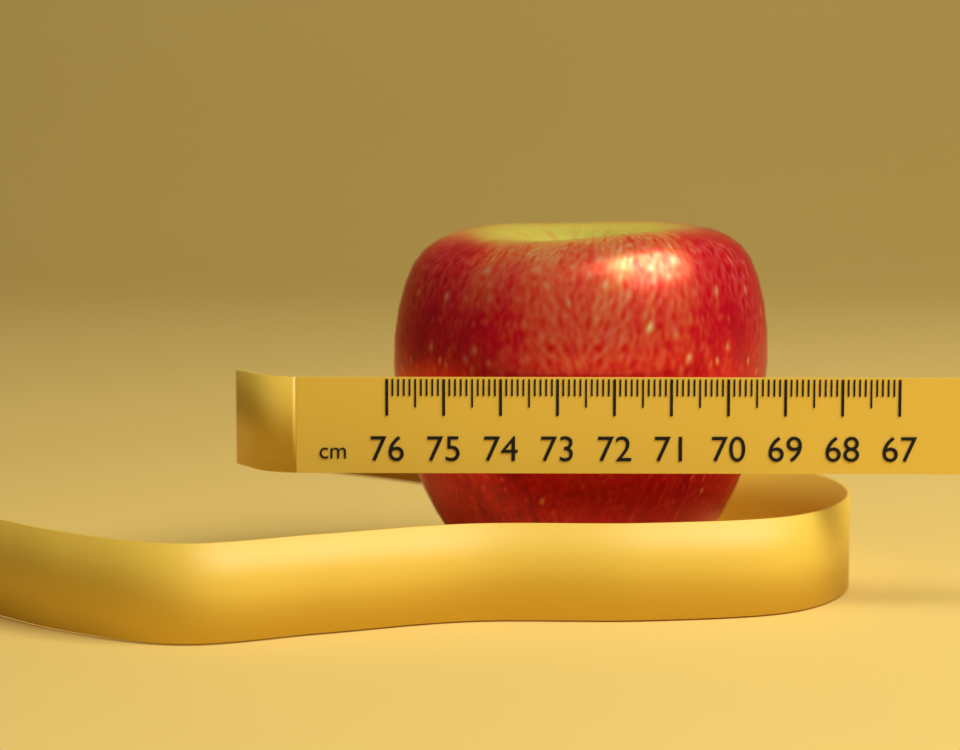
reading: 69.1 cm
